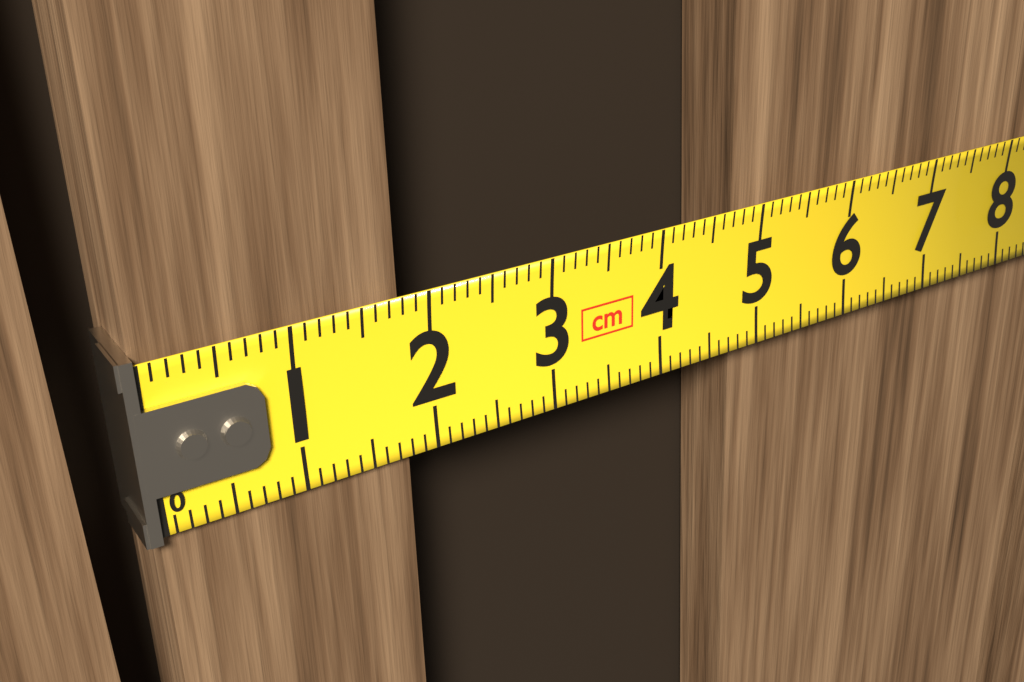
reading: 1.8 cm
